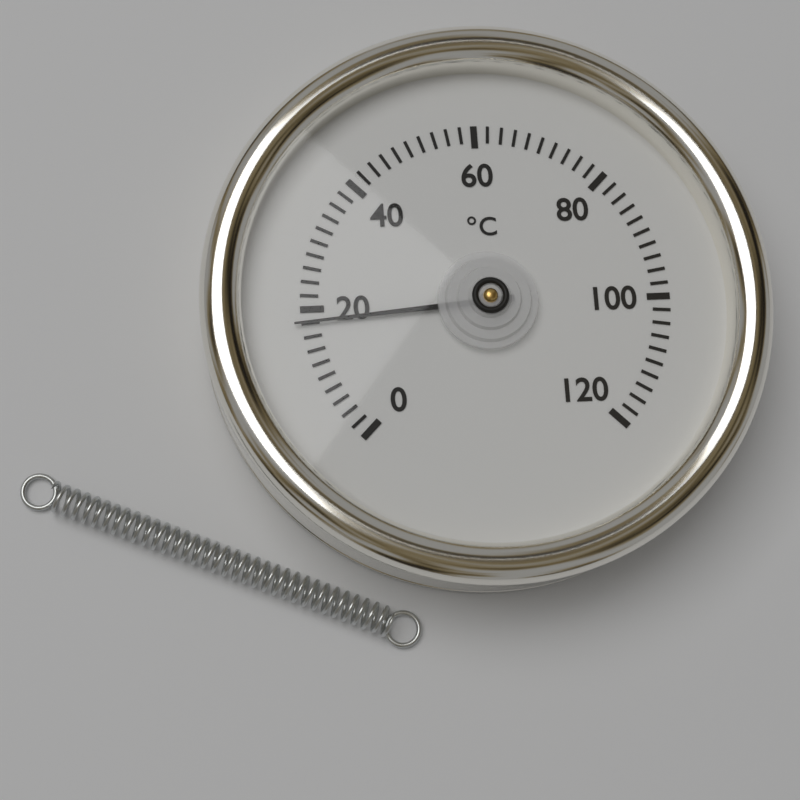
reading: 18 °C
